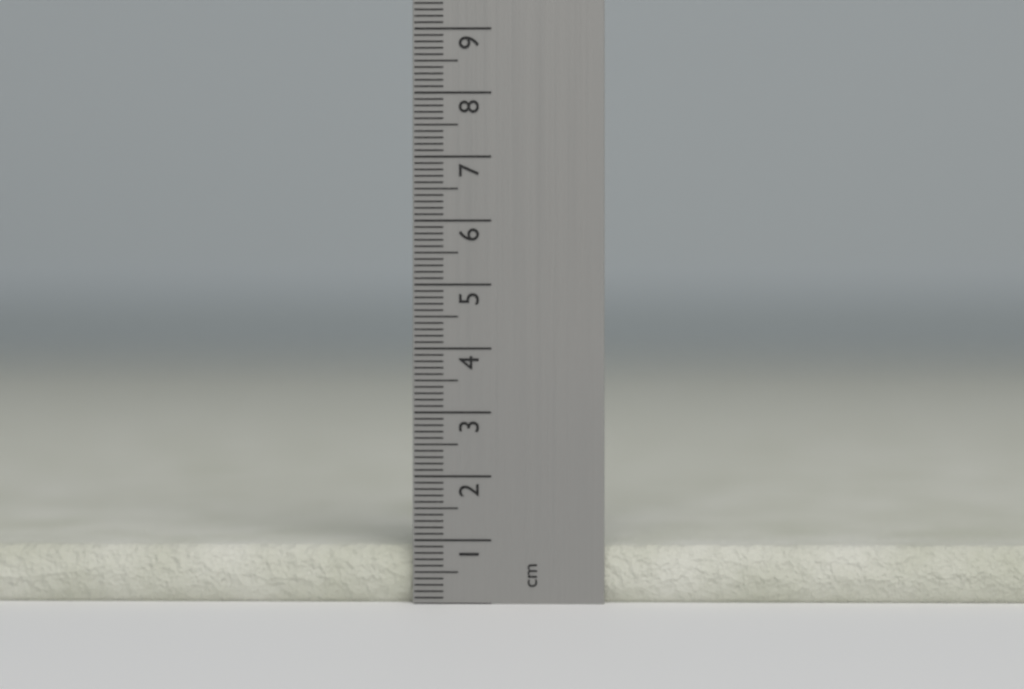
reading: 0.9 cm
